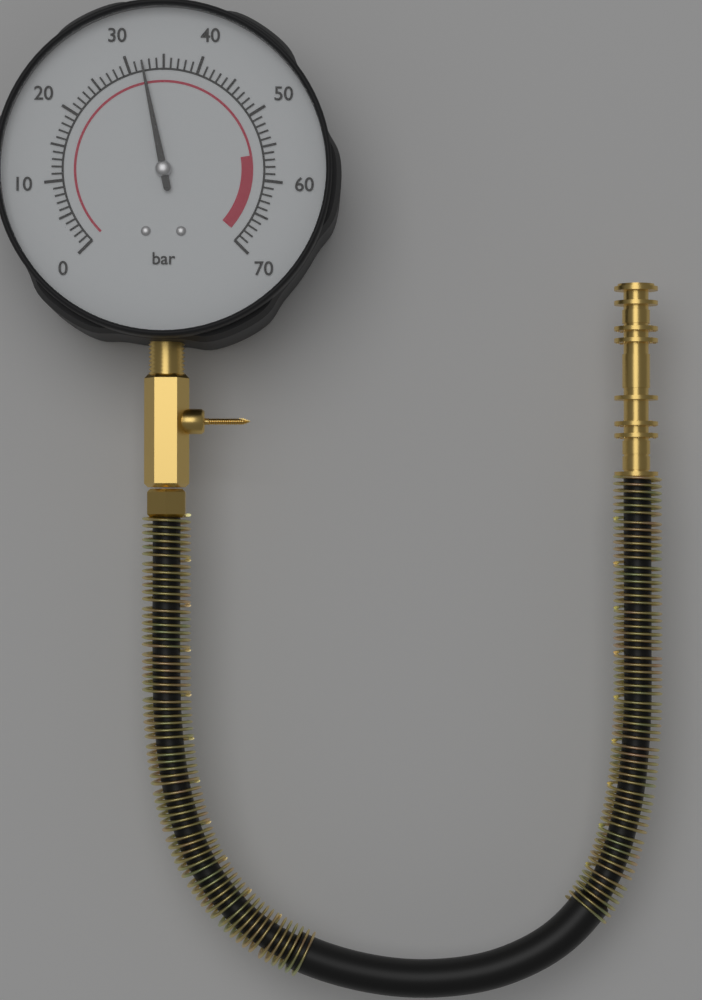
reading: 32 bar
